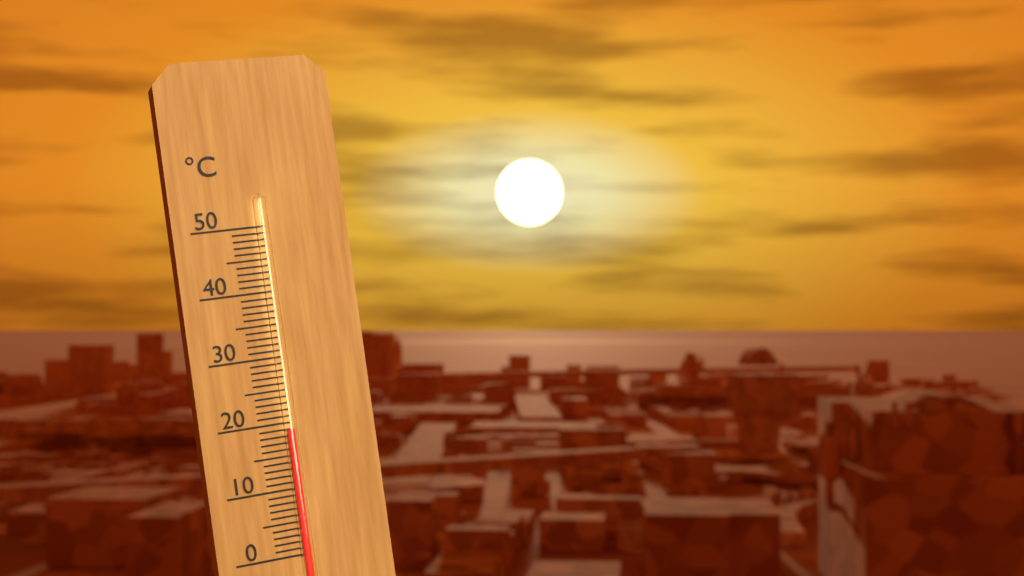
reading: 19 °C
